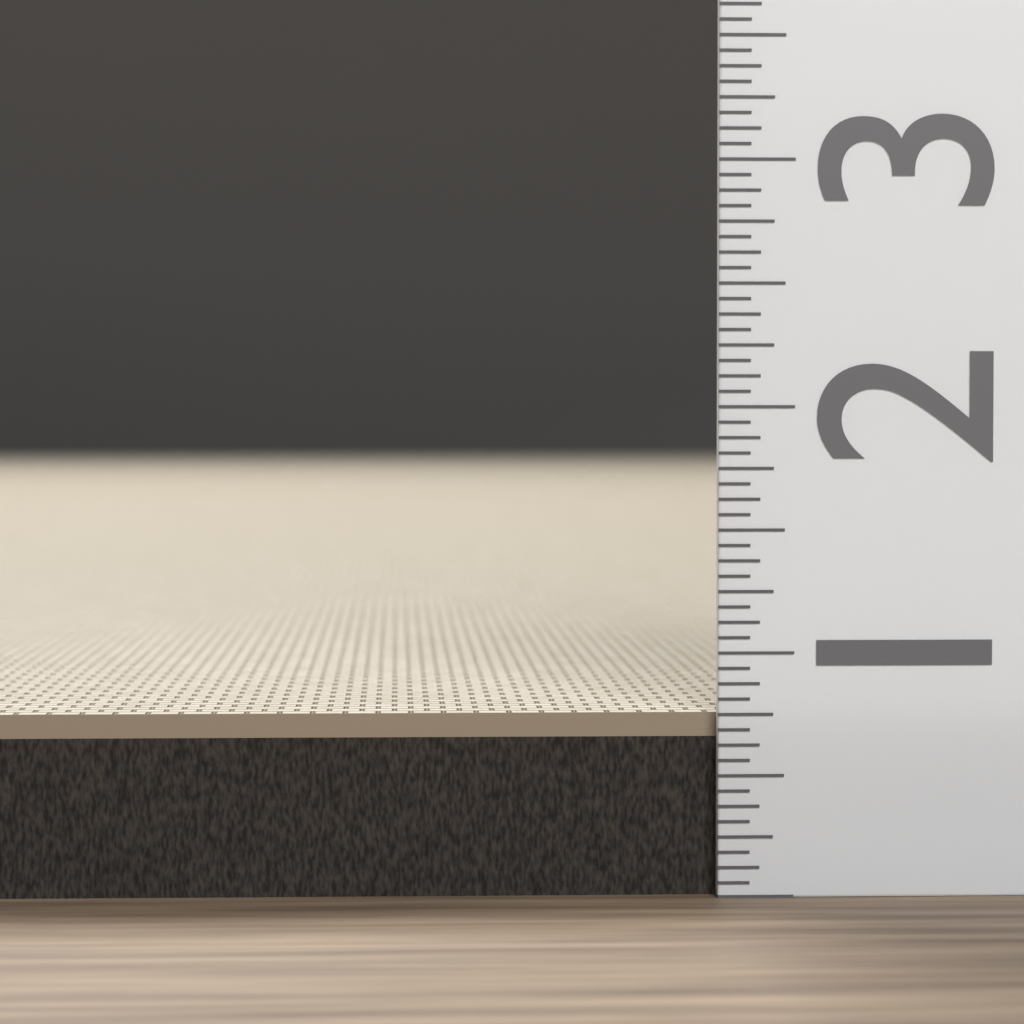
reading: 0.7500 (no unit)
